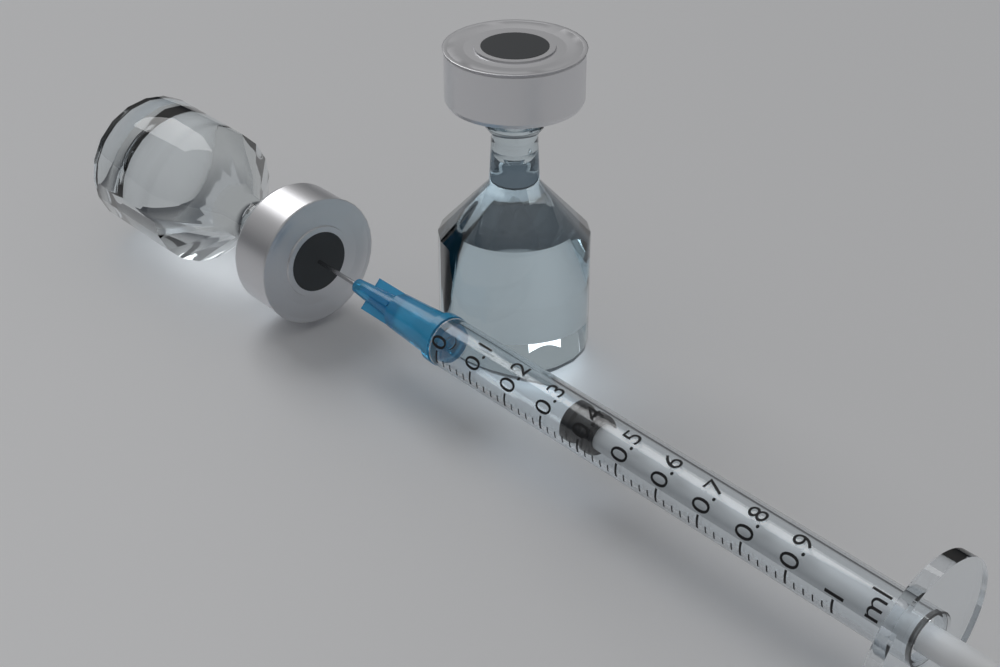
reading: 0.34 ml
